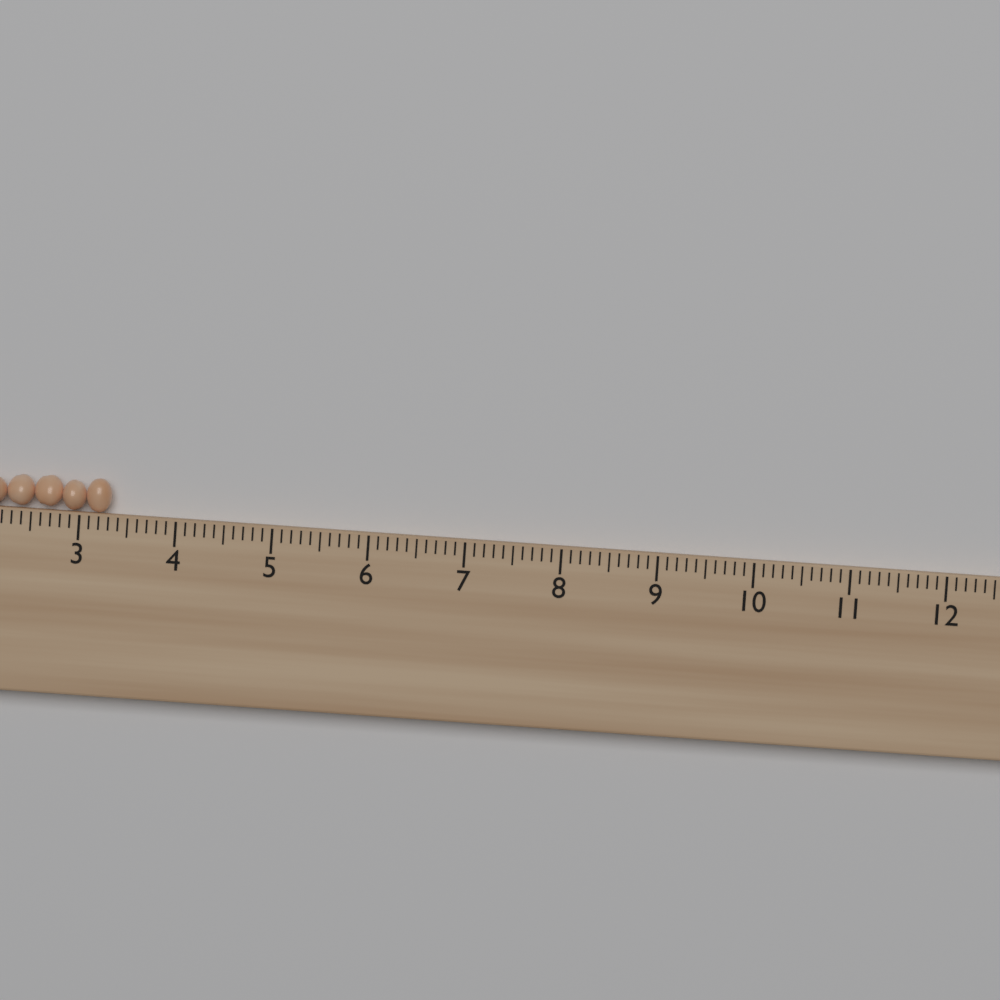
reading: 3.3 cm
